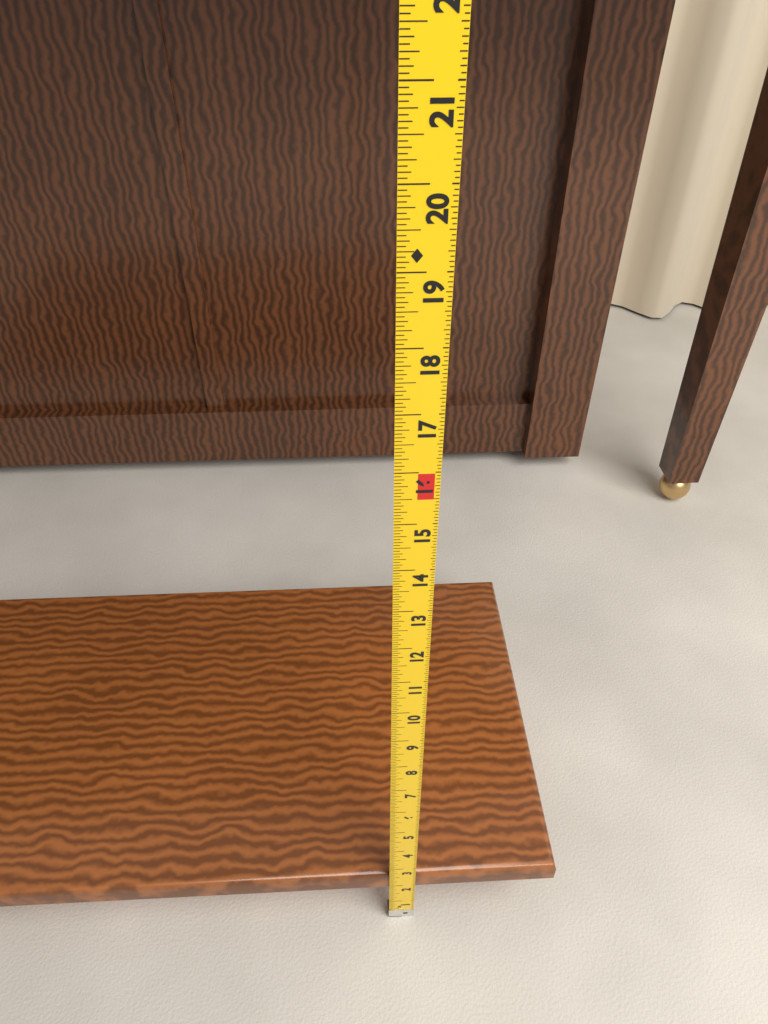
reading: 2.5625 in
